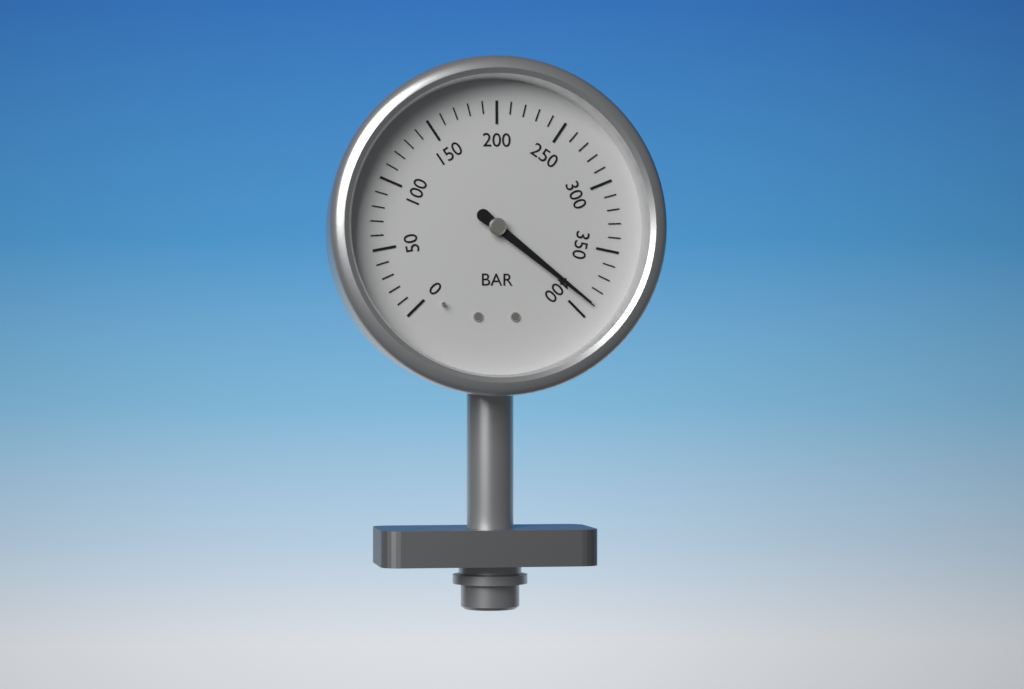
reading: 390 bar
